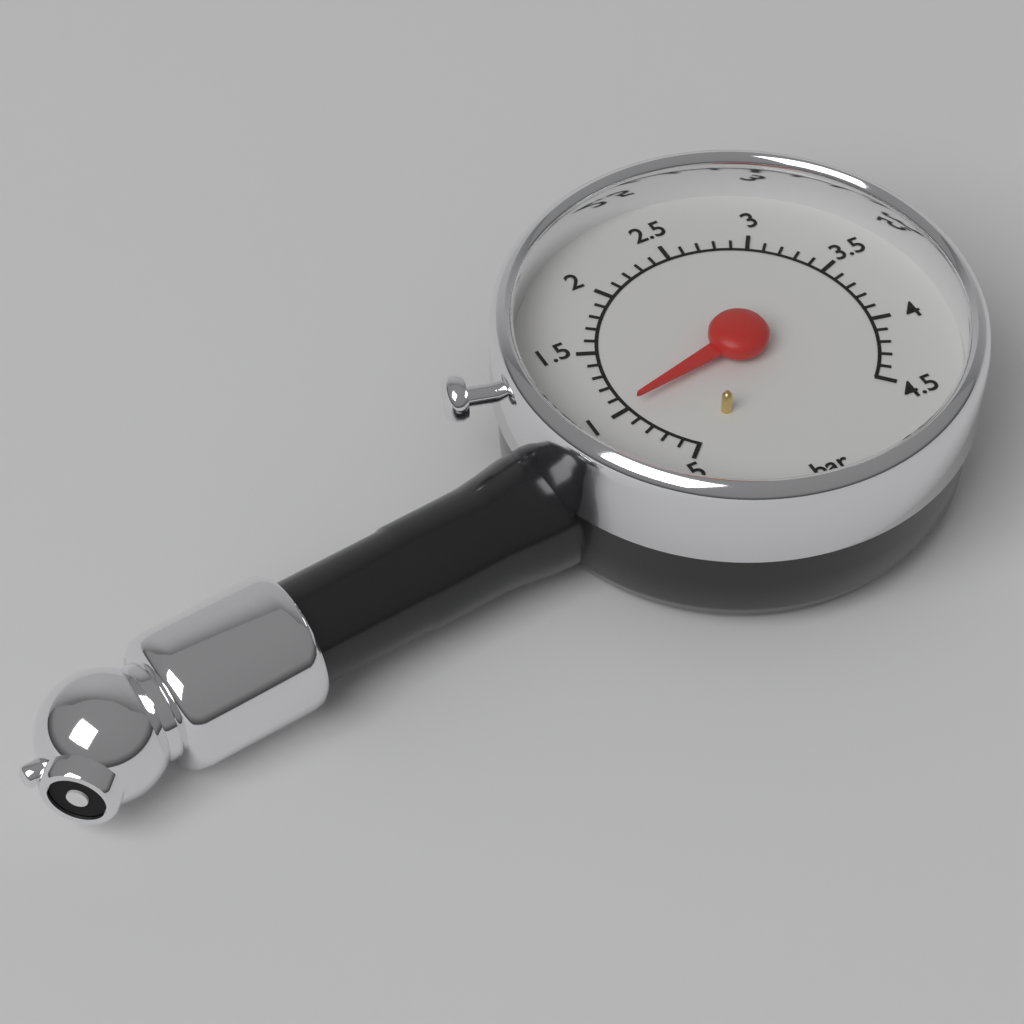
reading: 1.0 bar
